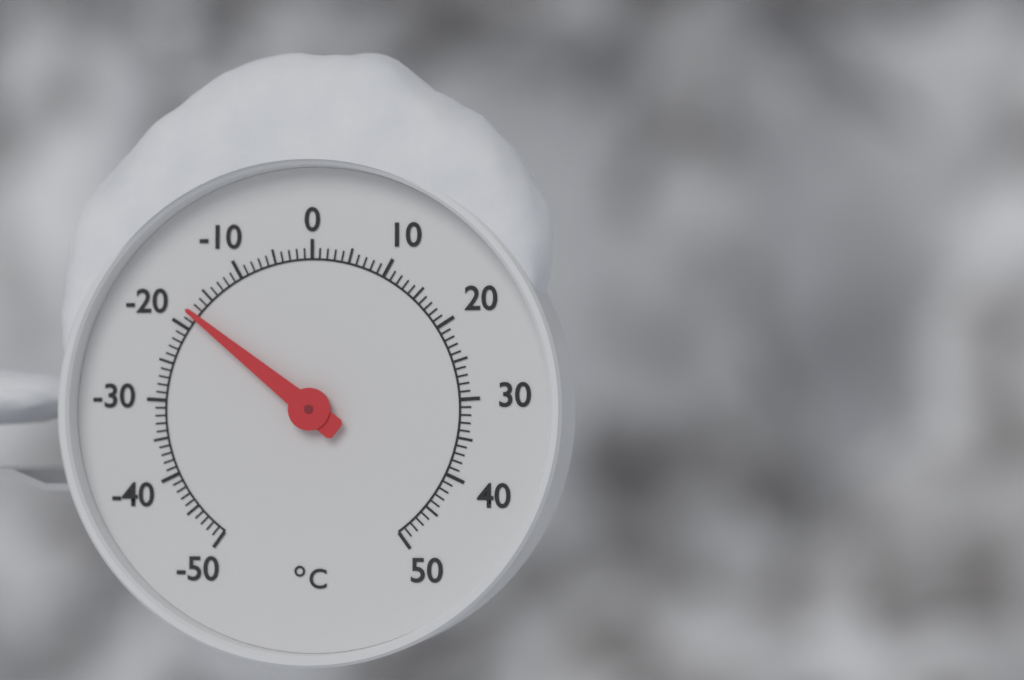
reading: -18 °C
